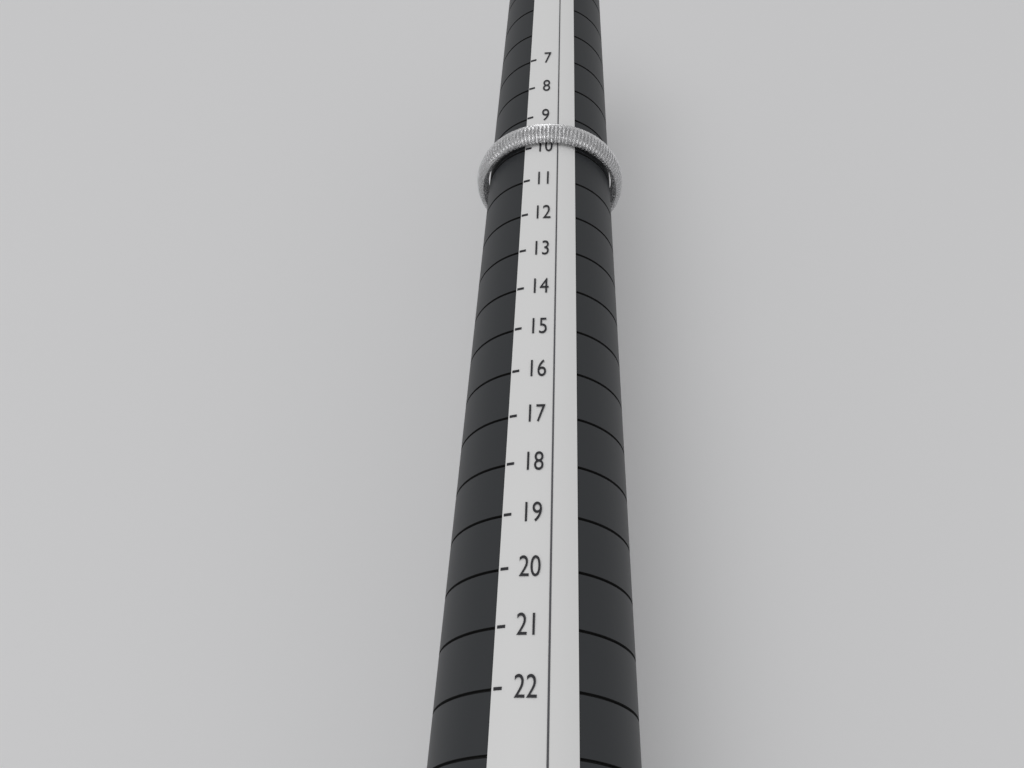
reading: 10 (no unit)
